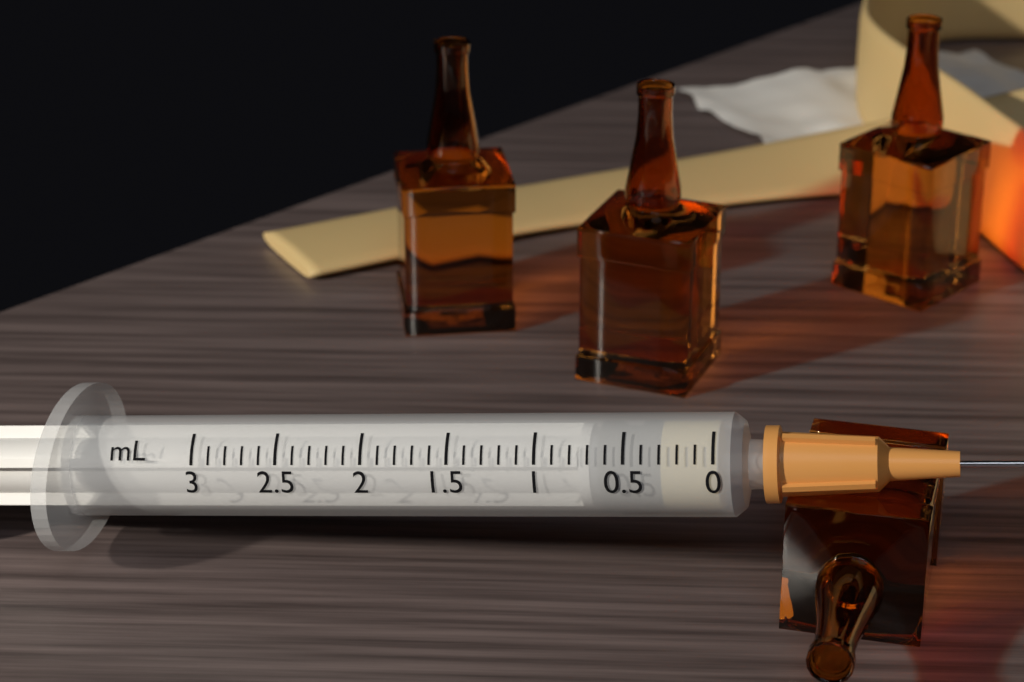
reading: 0.3 mL
